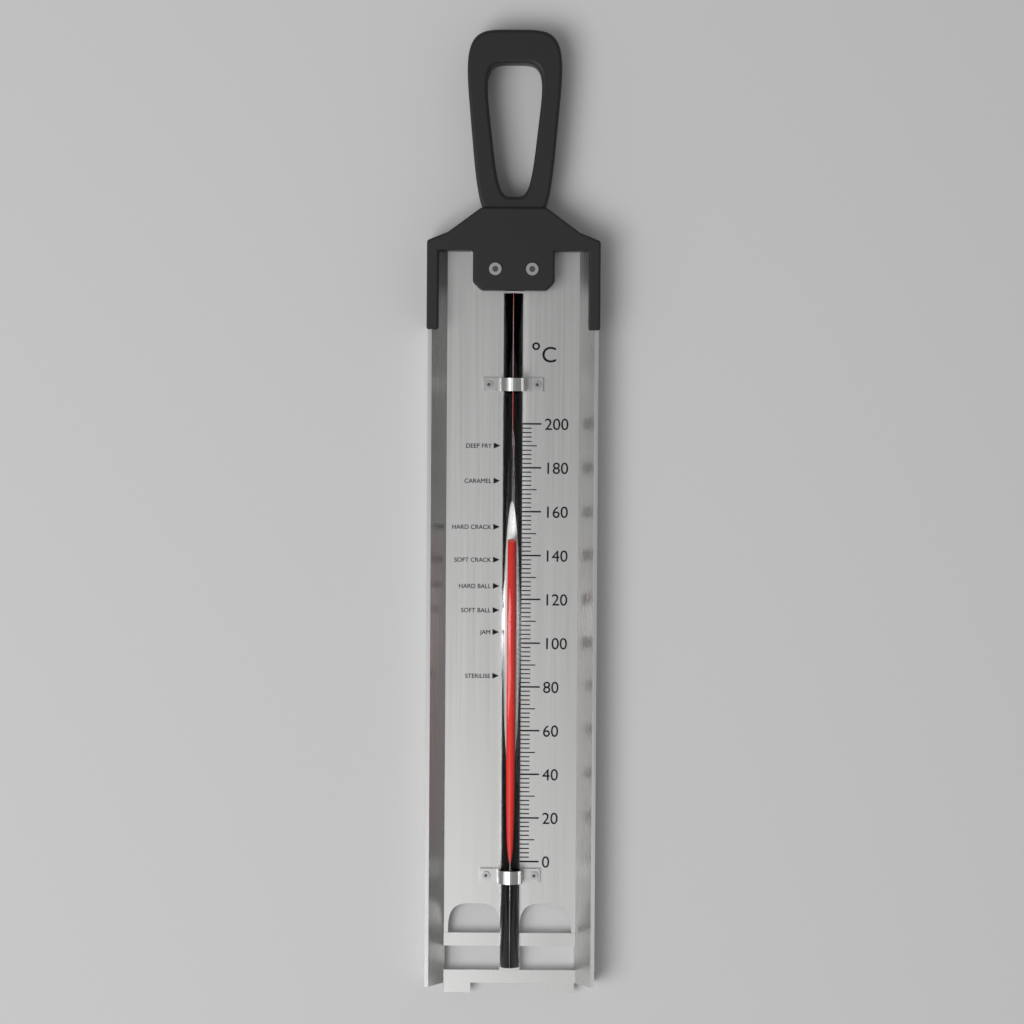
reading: 146 °C
